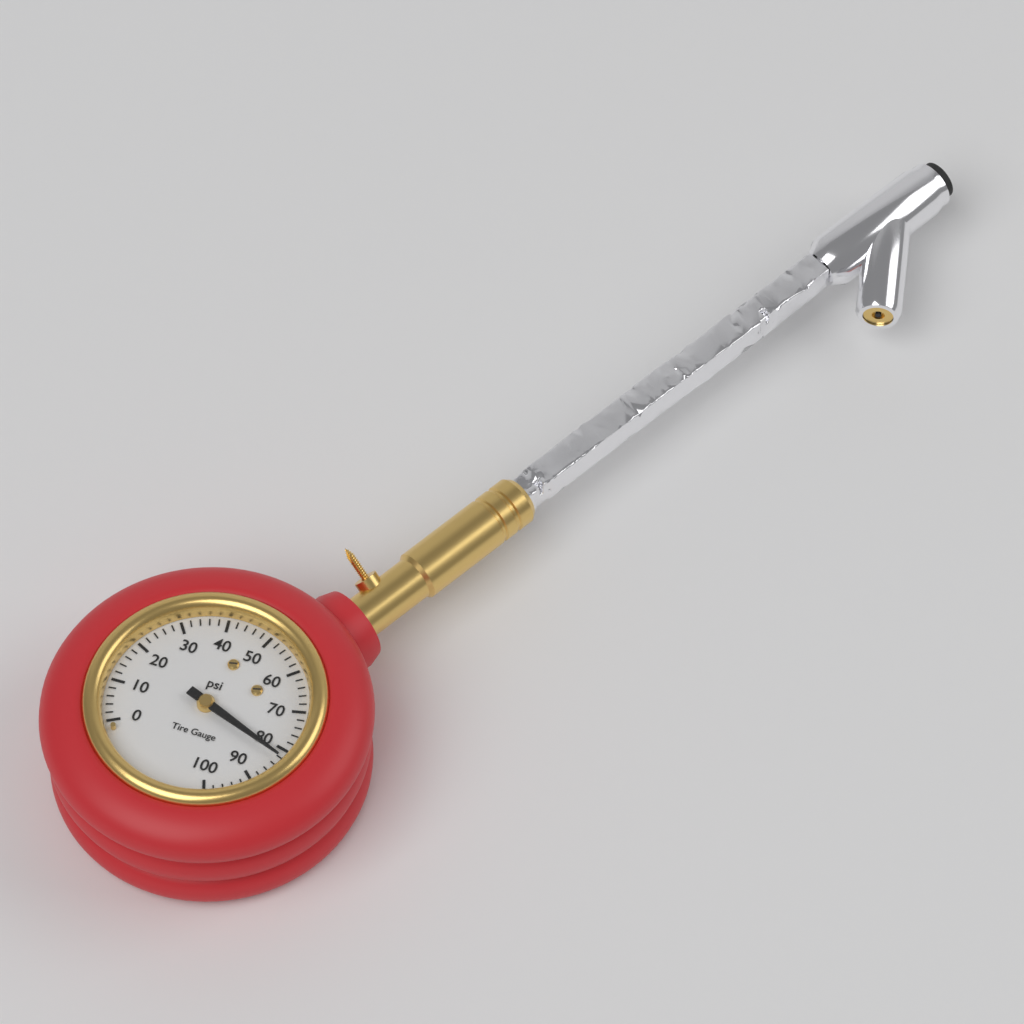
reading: 82 psi
